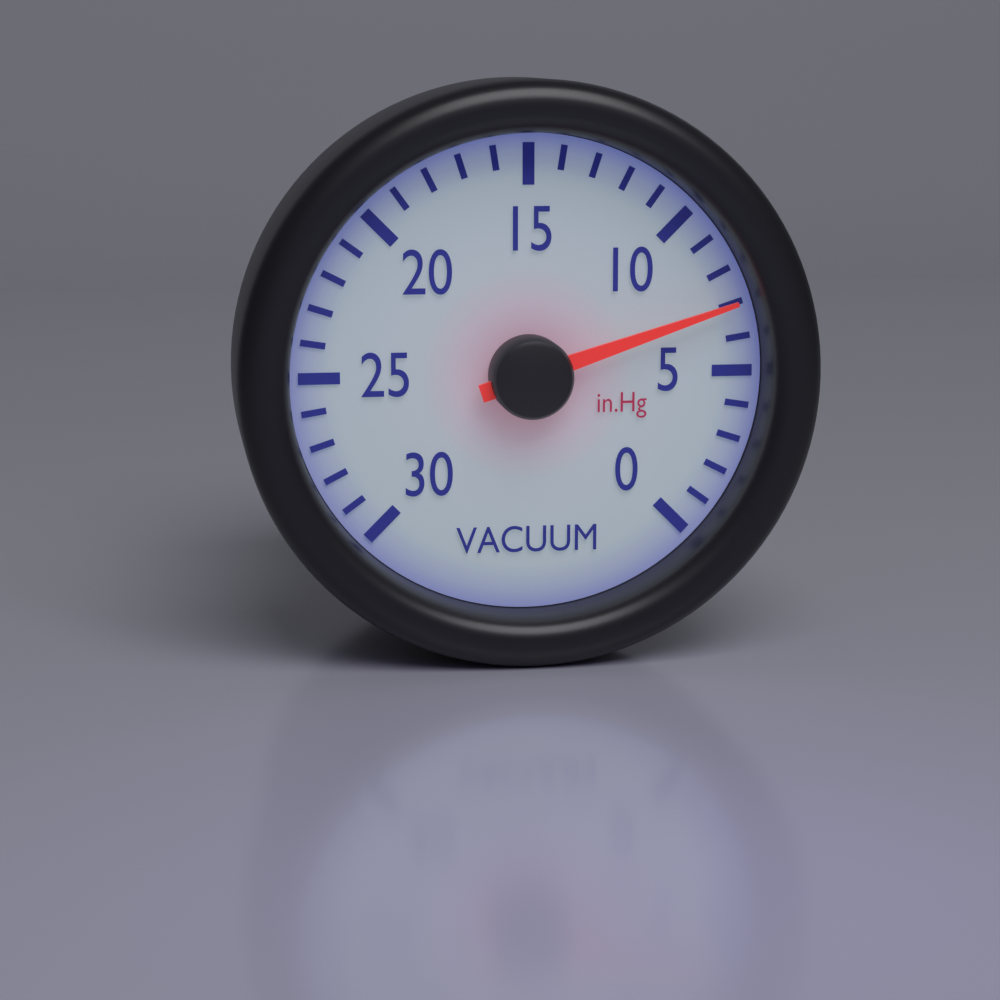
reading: 7 inHg
